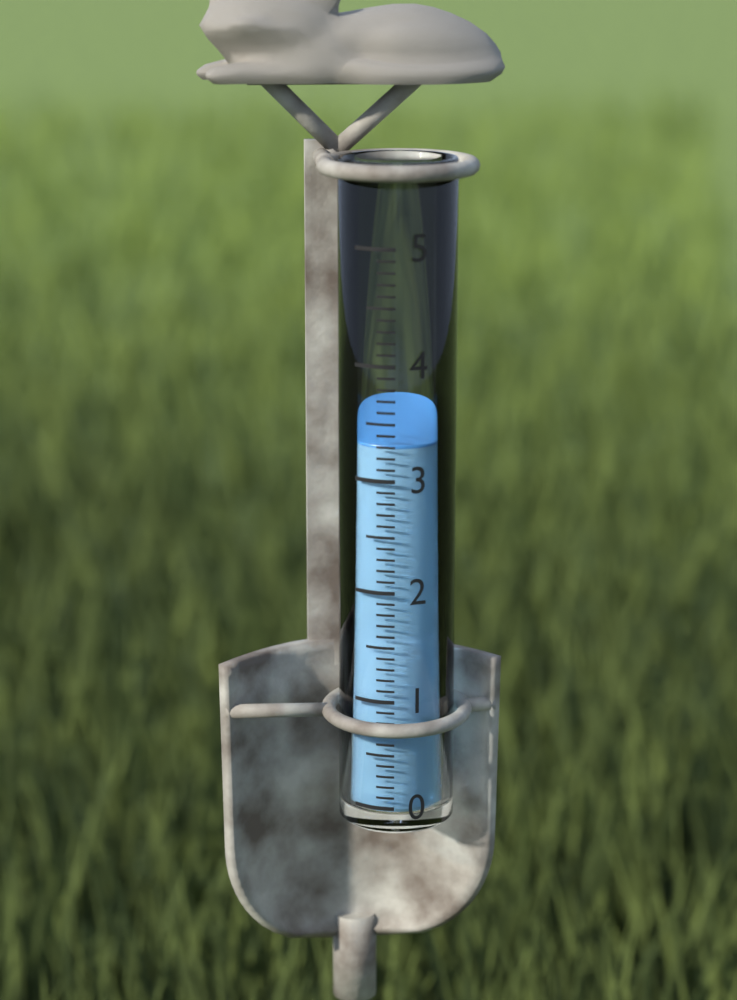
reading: 3.3 (no unit)
